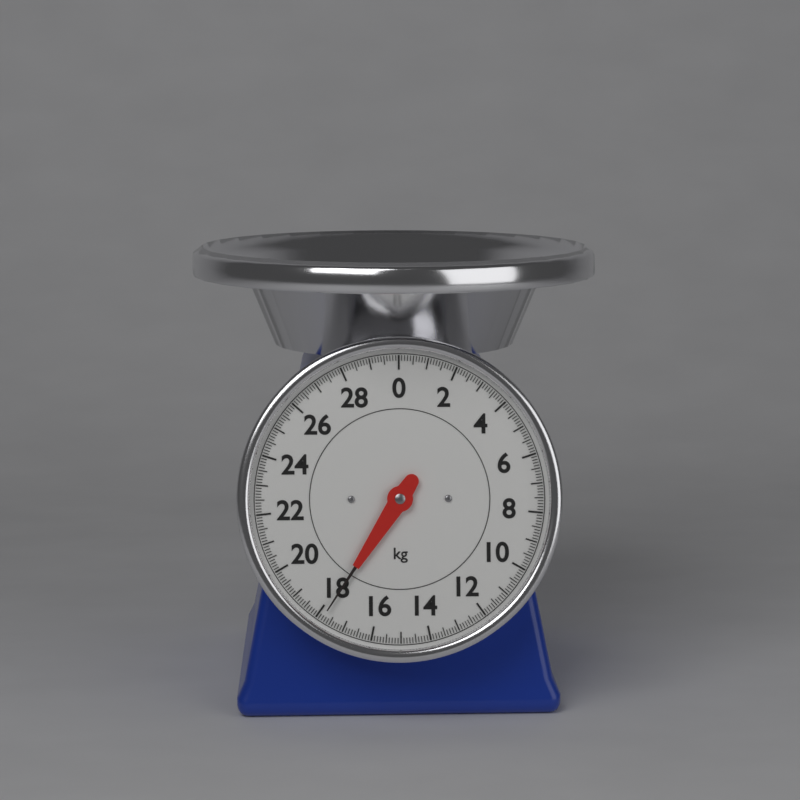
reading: 17.8 kg
